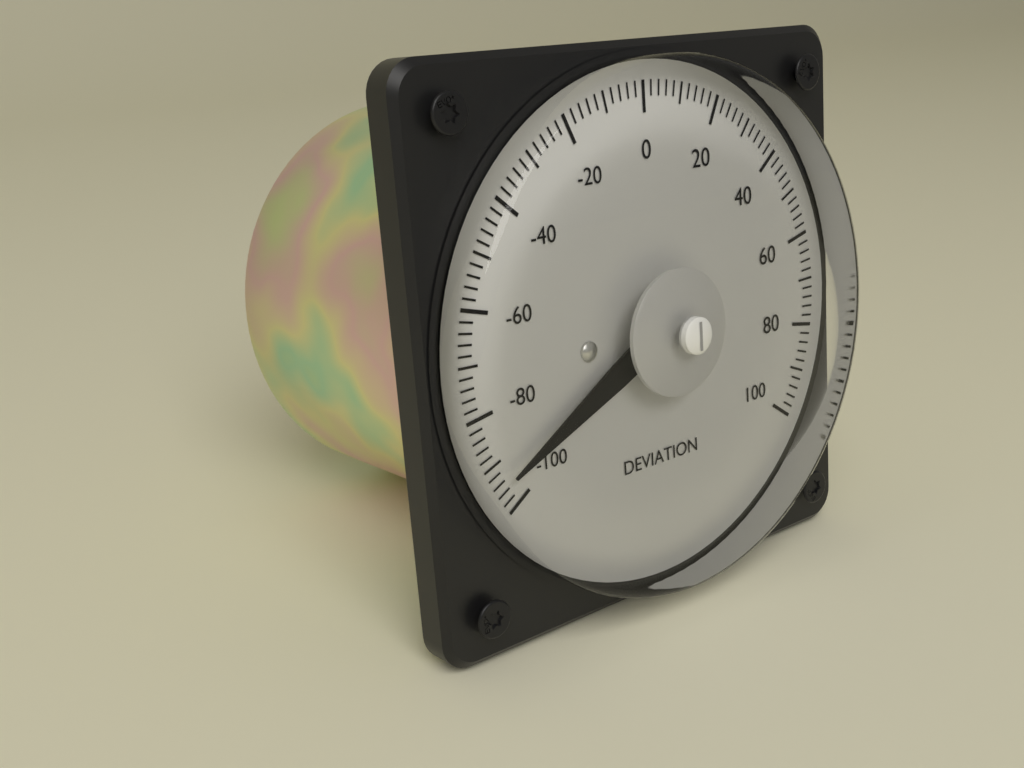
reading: -94 (no unit)
